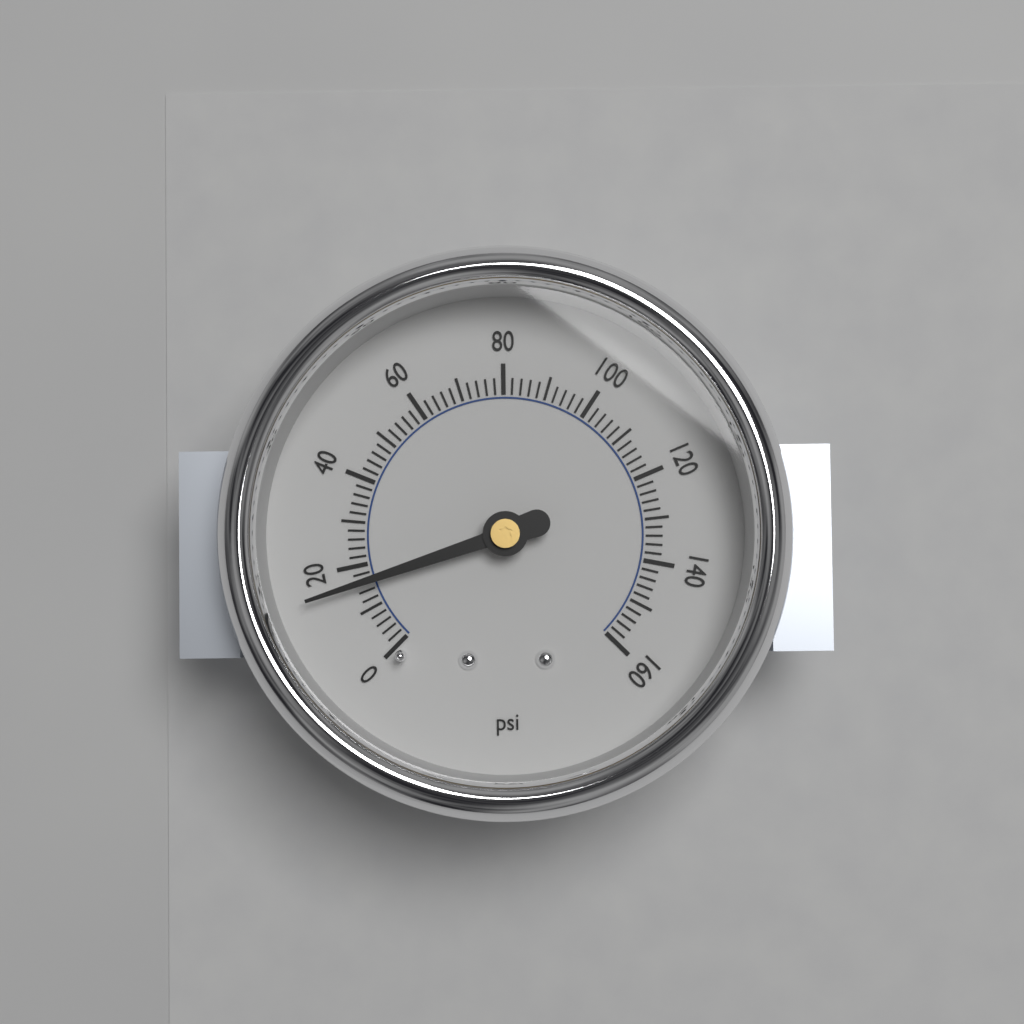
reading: 16 psi
